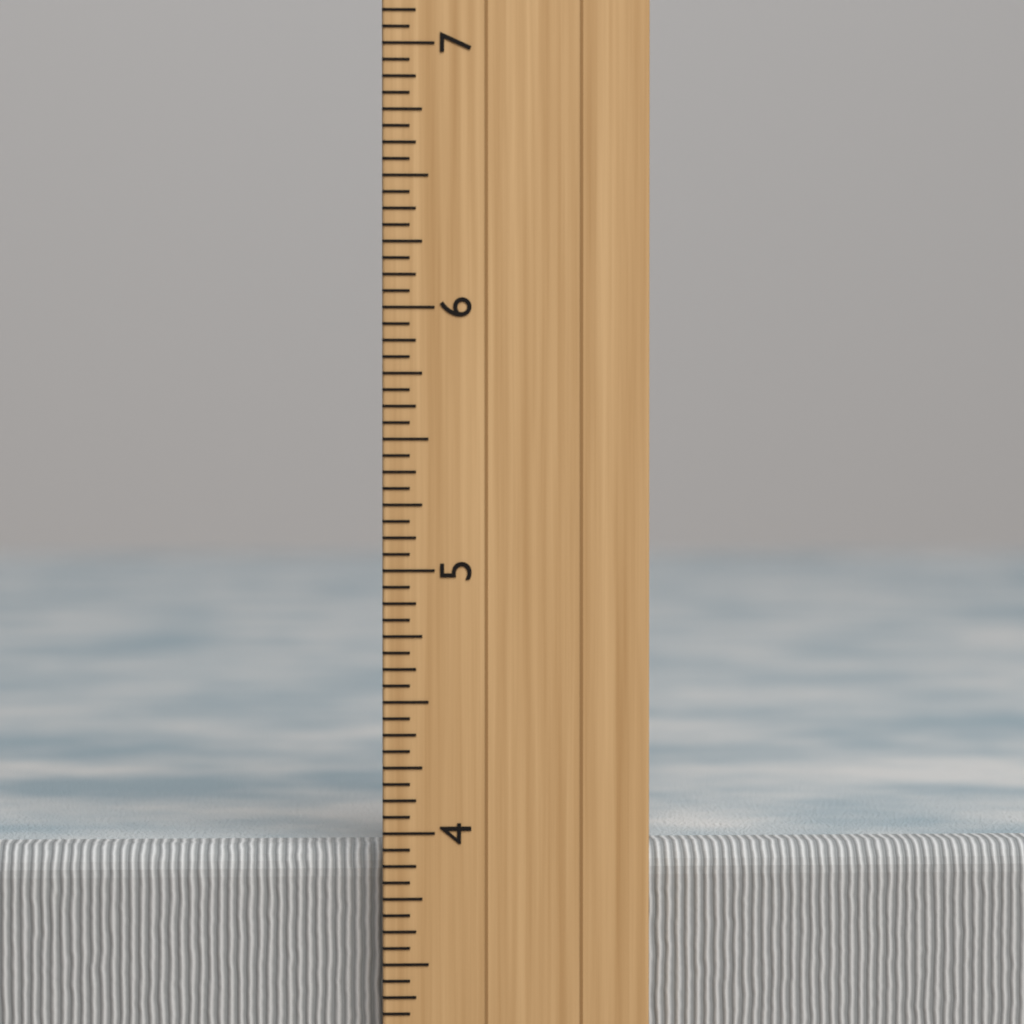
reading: 3.9375 inch
